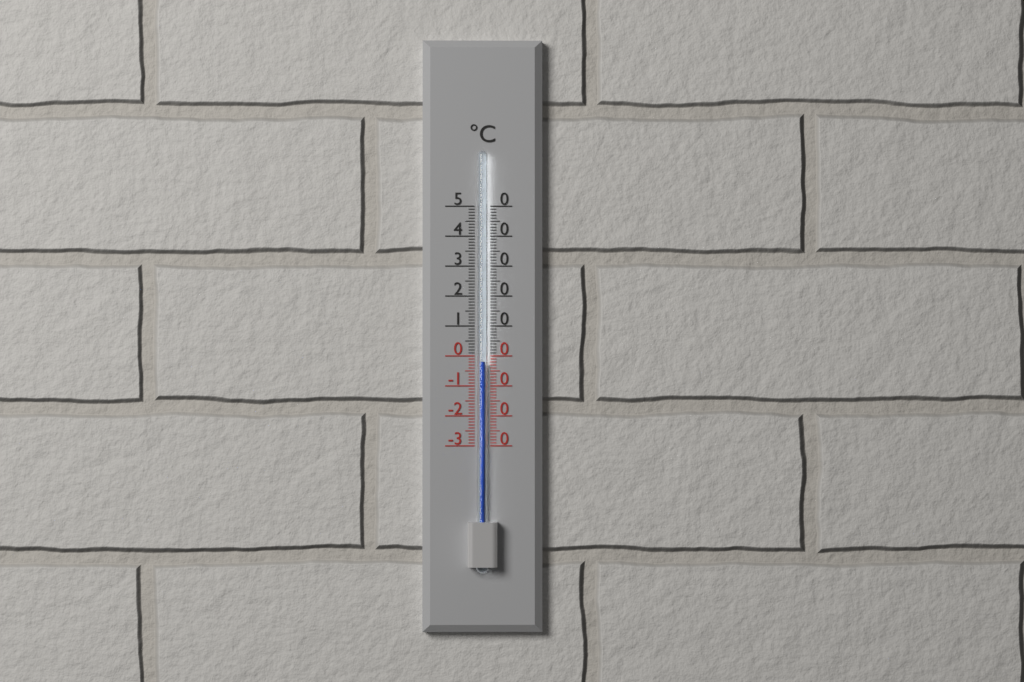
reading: -2 °C
